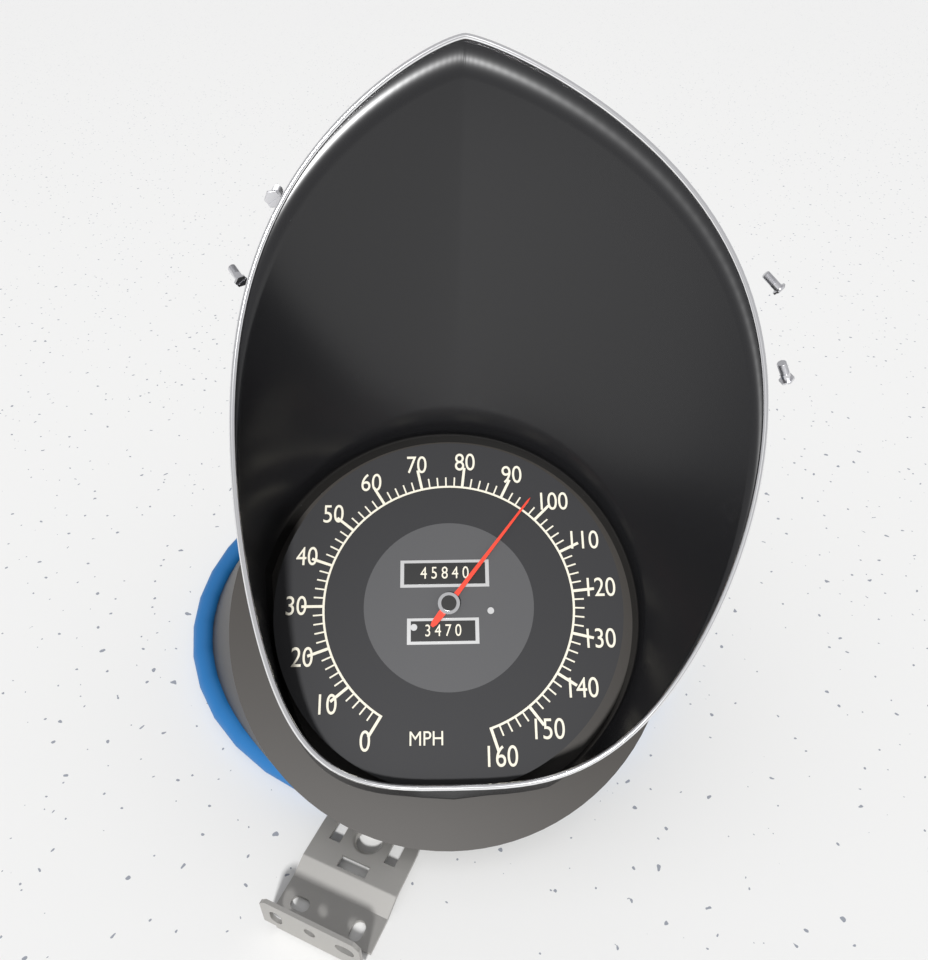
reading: 96 MPH
